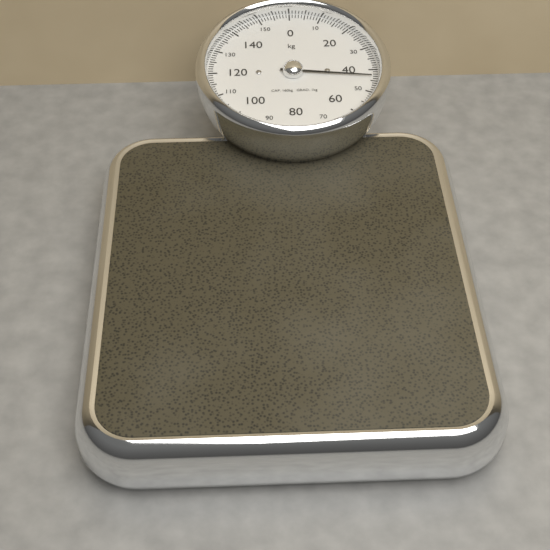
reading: 43 kg
